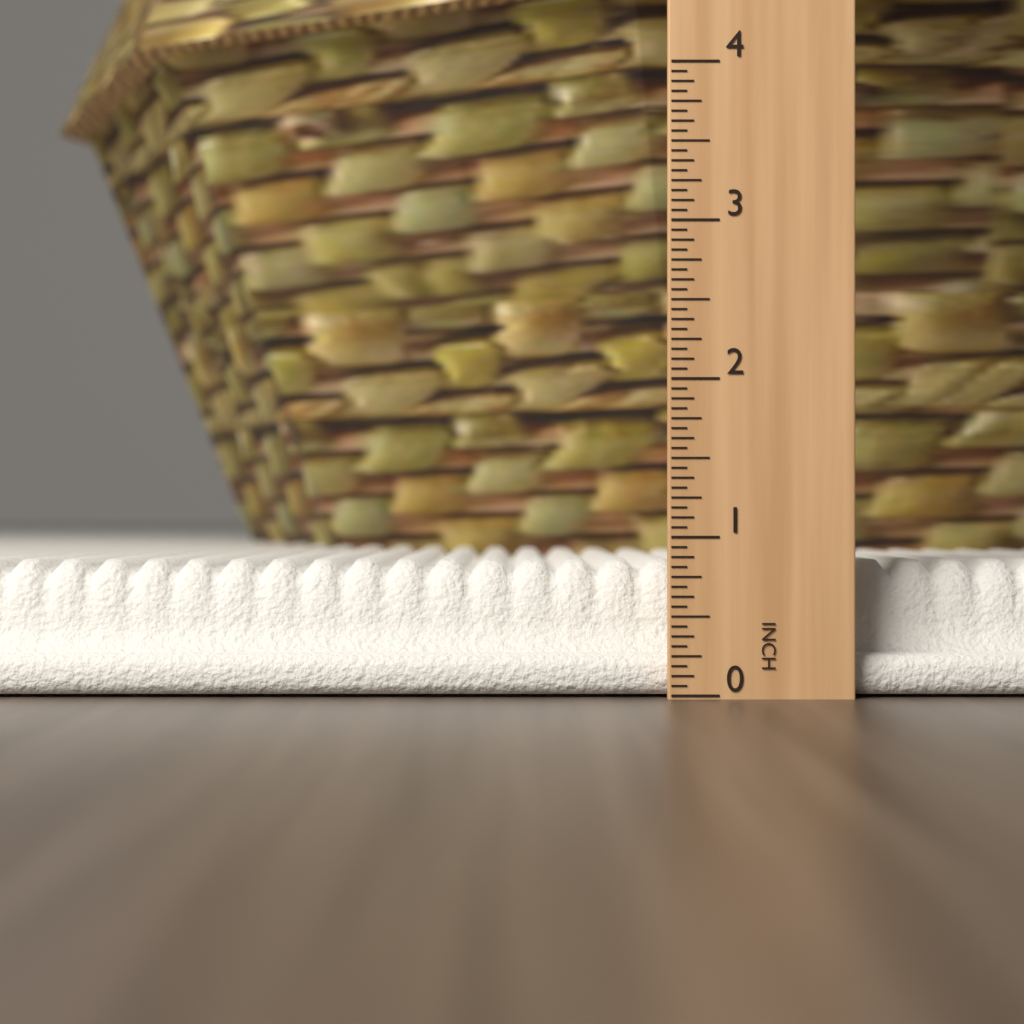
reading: 0.8500 in
